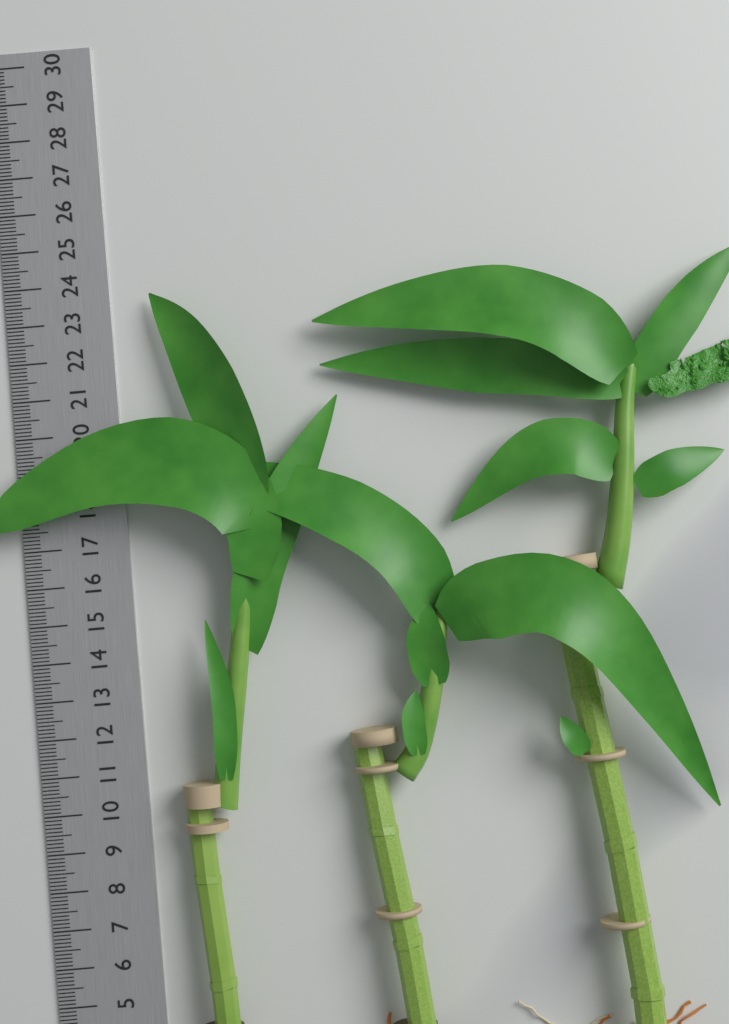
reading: 23.6 cm
